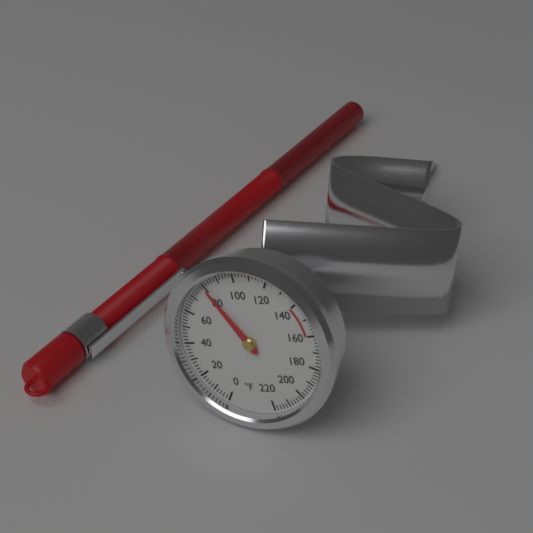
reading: 80 °F
